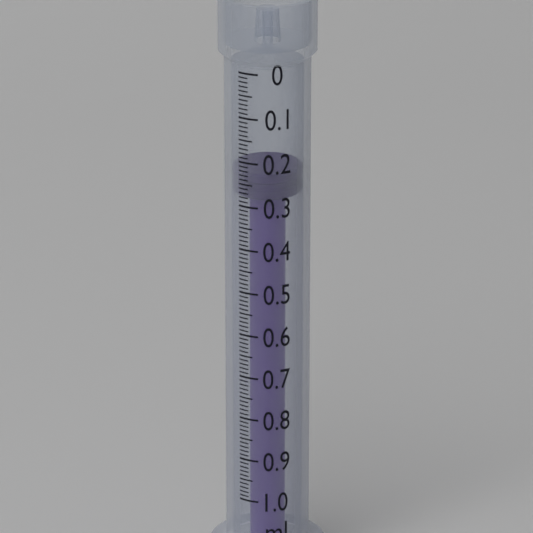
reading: 0.23 ml
